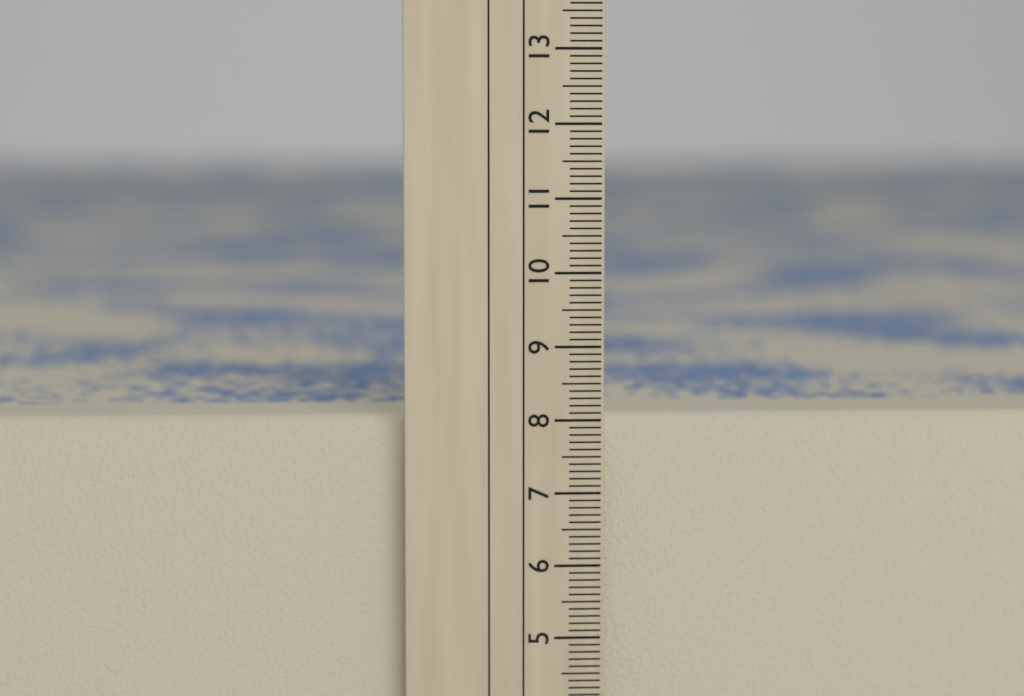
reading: 8.0 cm
